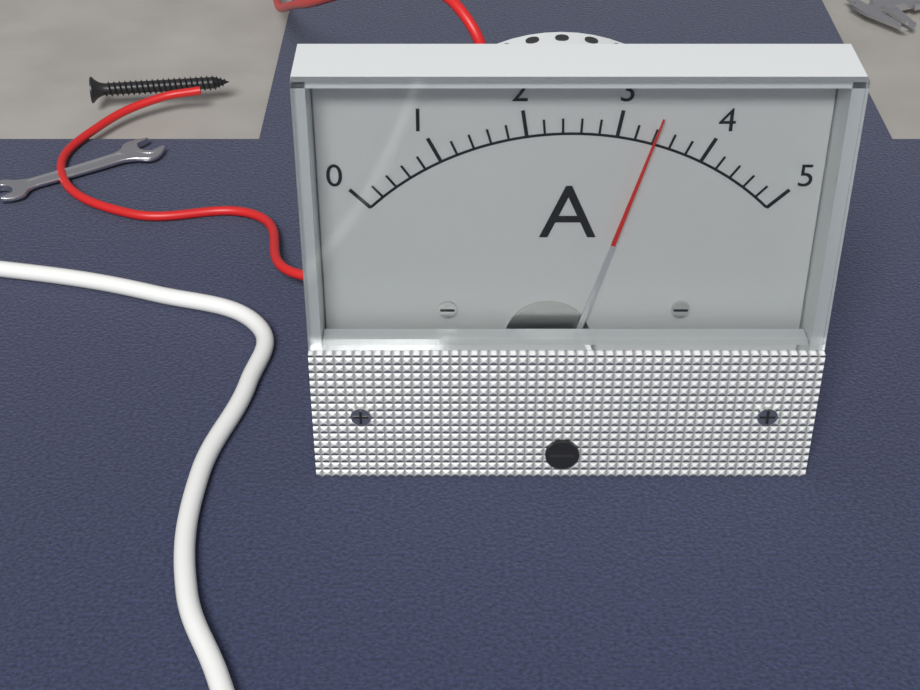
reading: 3.4 A
